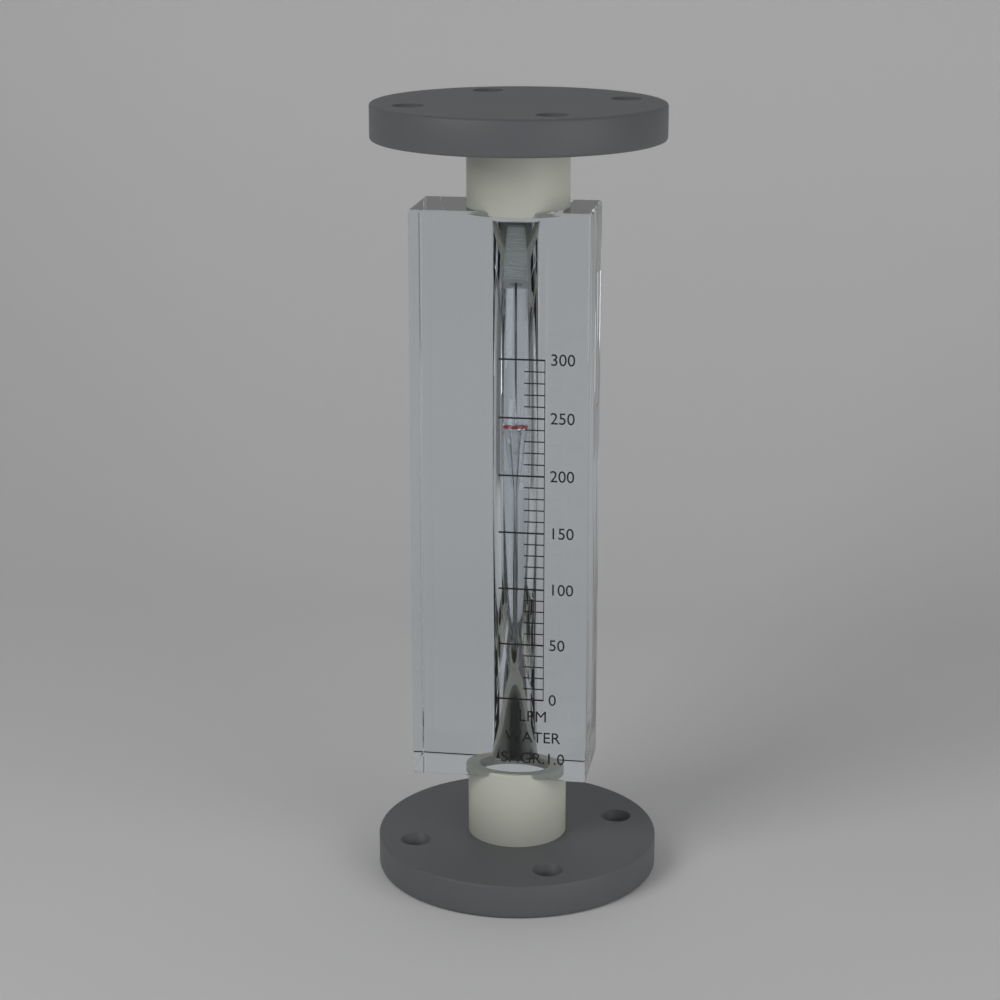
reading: 240 LPM
